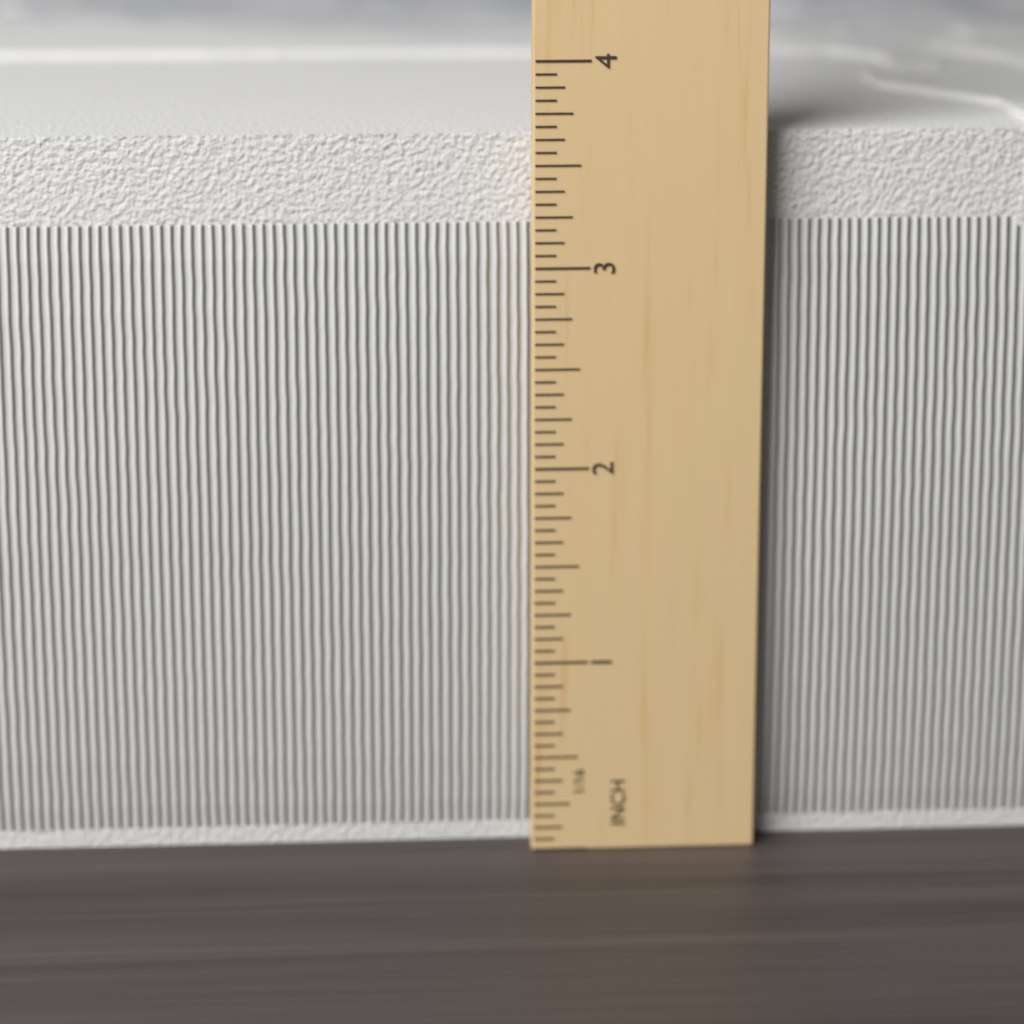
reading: 3.6875 in
